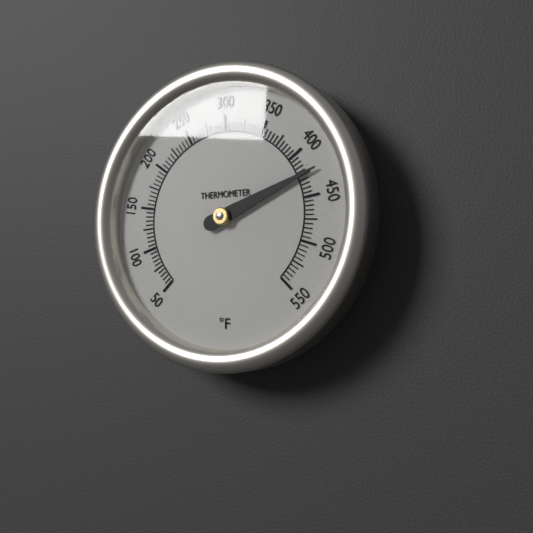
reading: 425 °F
